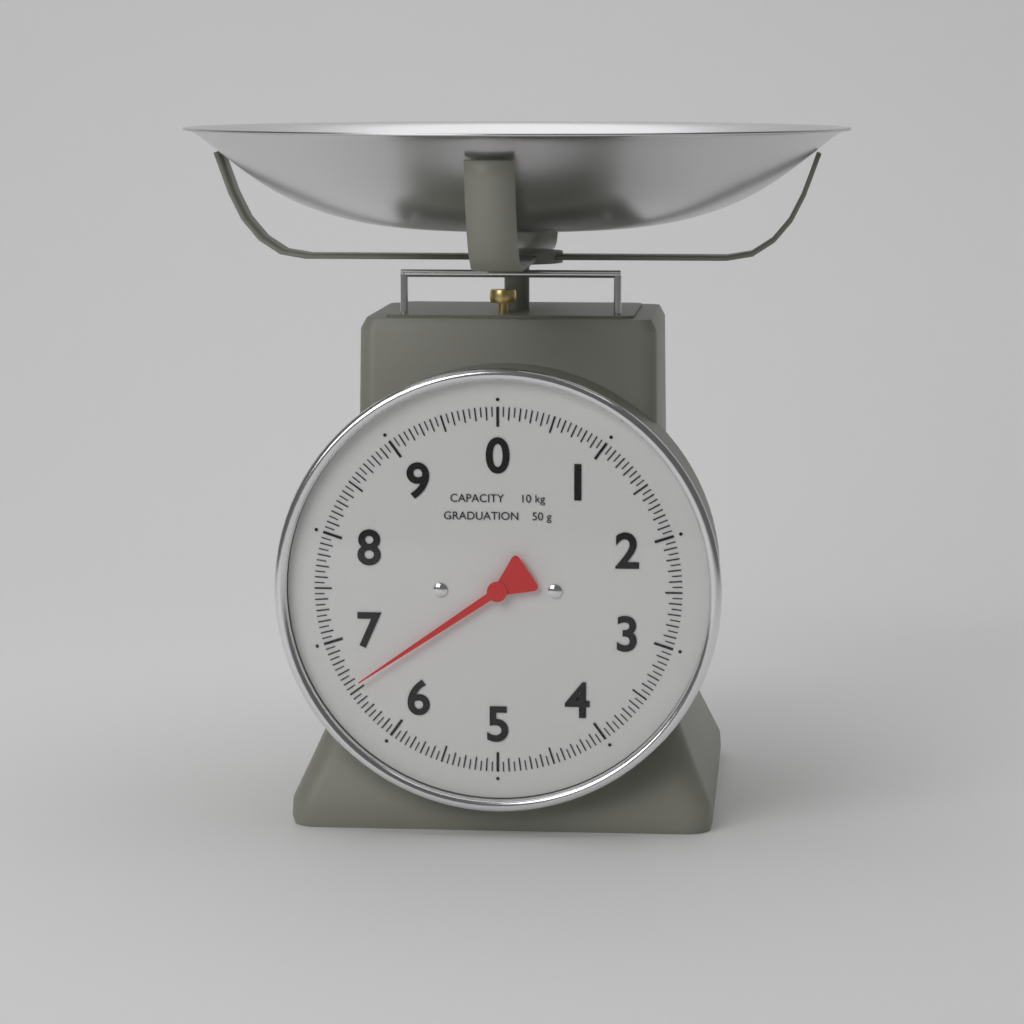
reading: 6.55 kg
